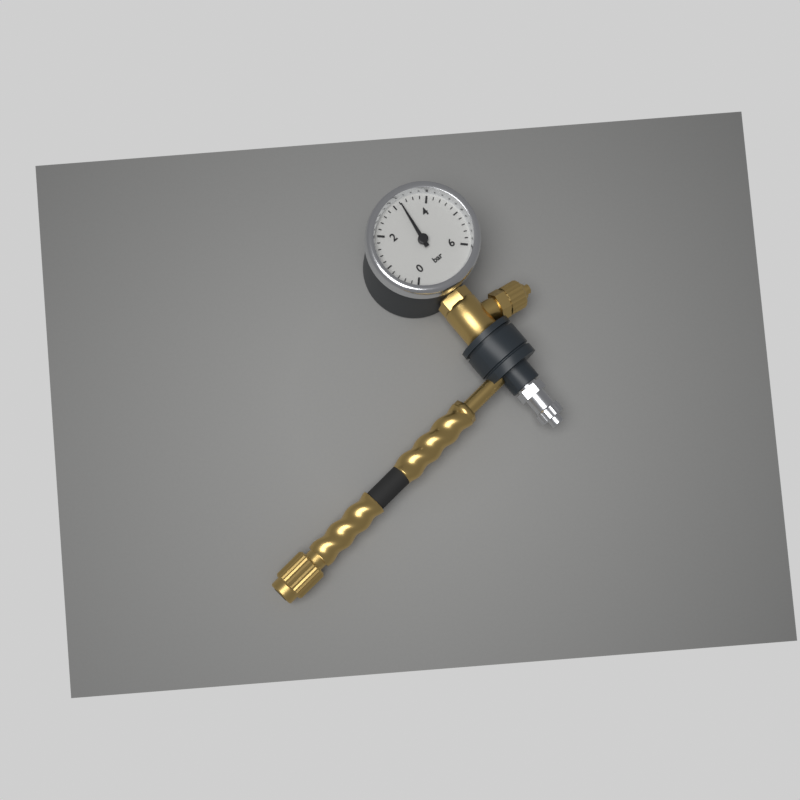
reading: 3.2 bar
